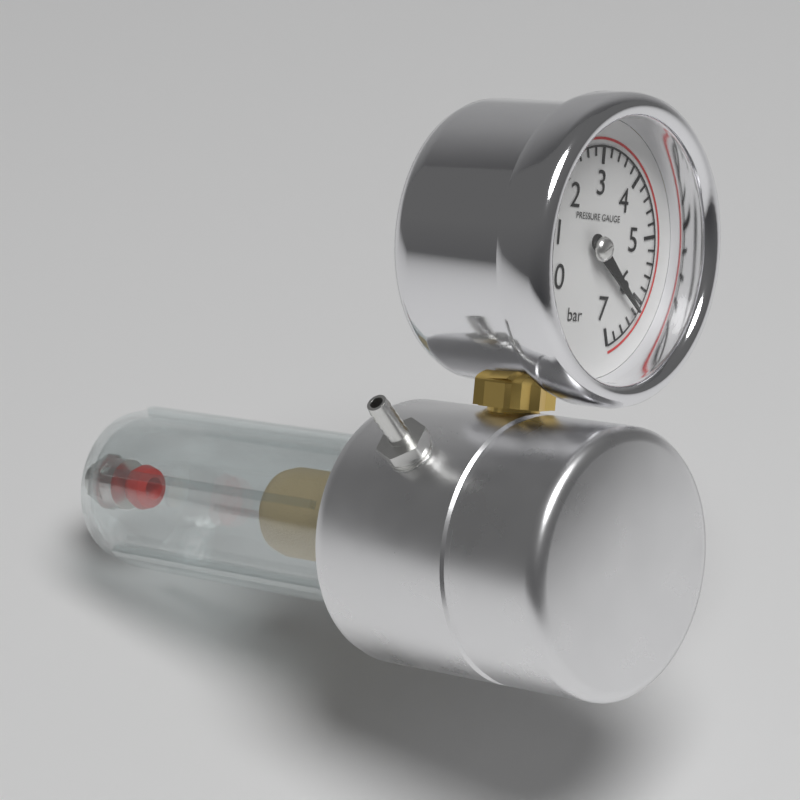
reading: 6.2 bar
